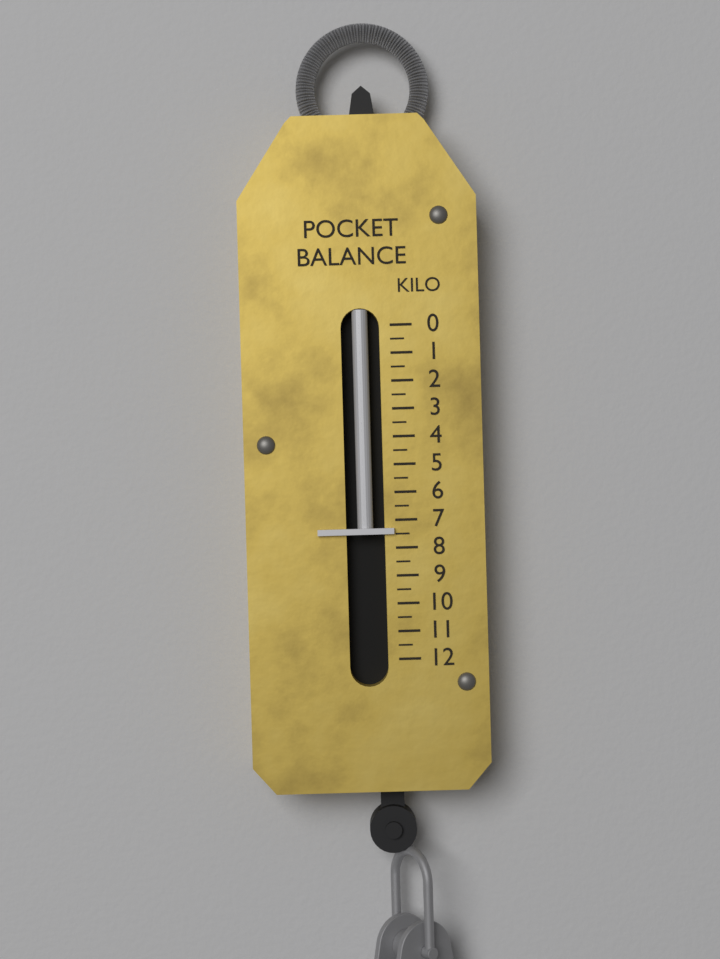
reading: 7.5 kg
